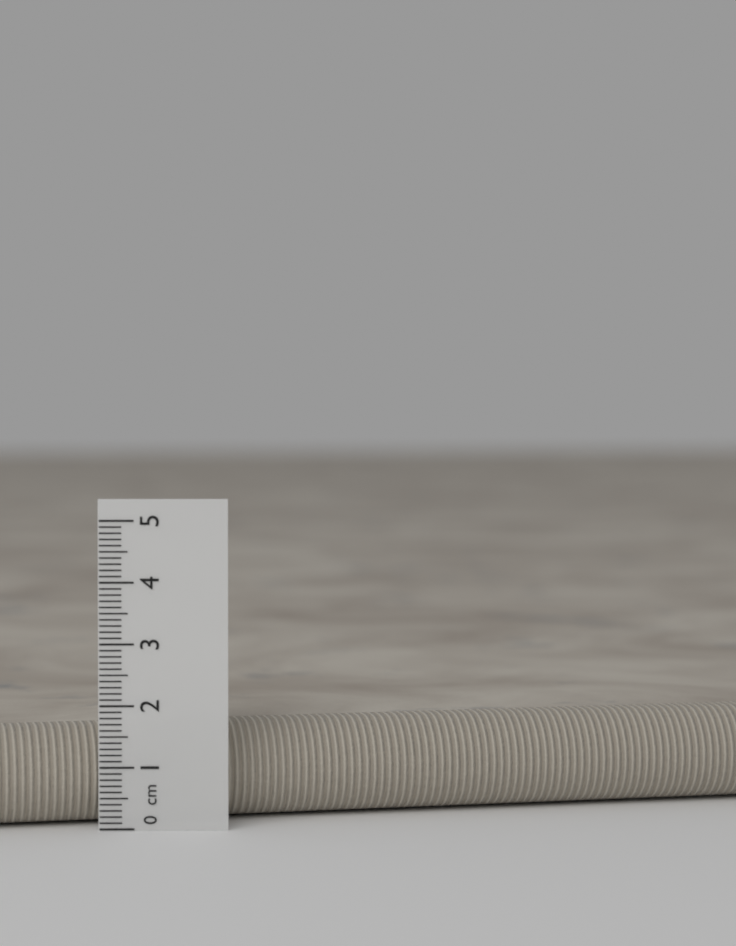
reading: 1.6 cm
